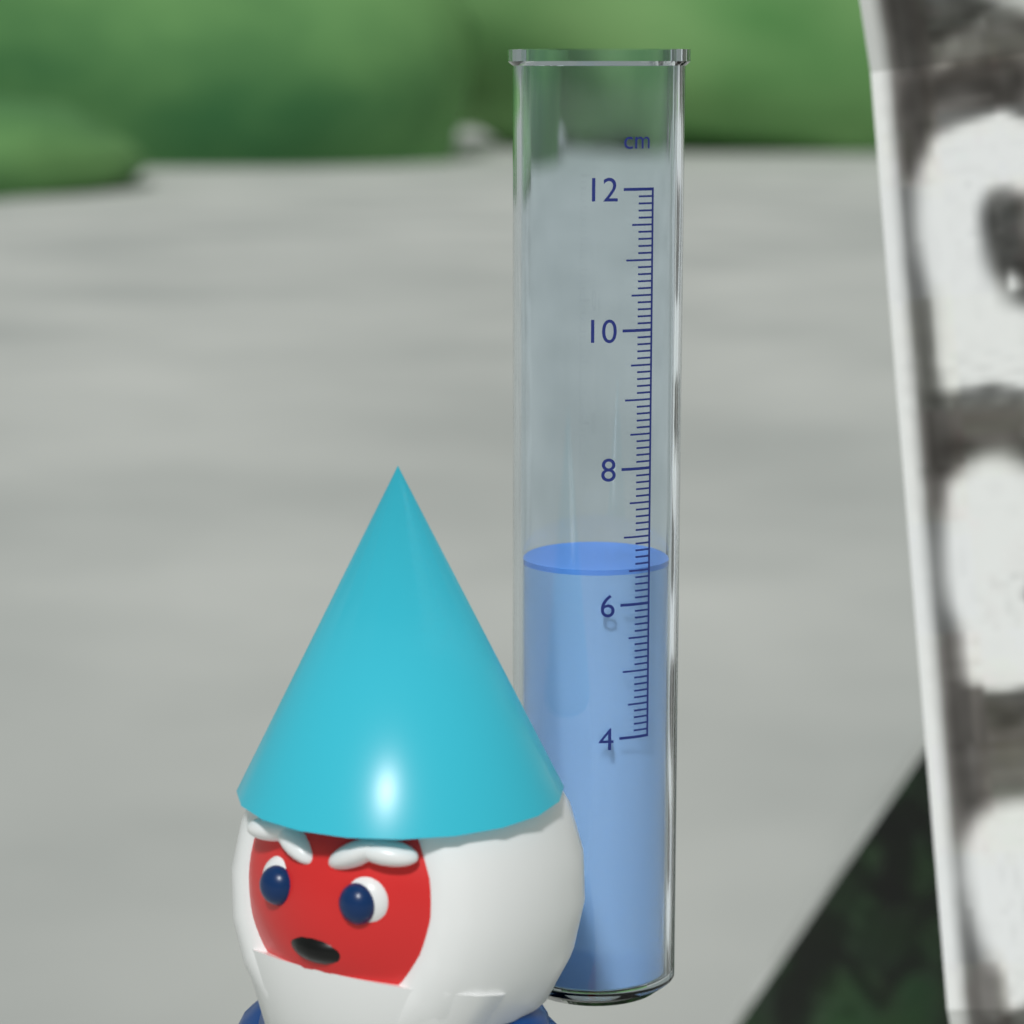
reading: 6.5 cm
